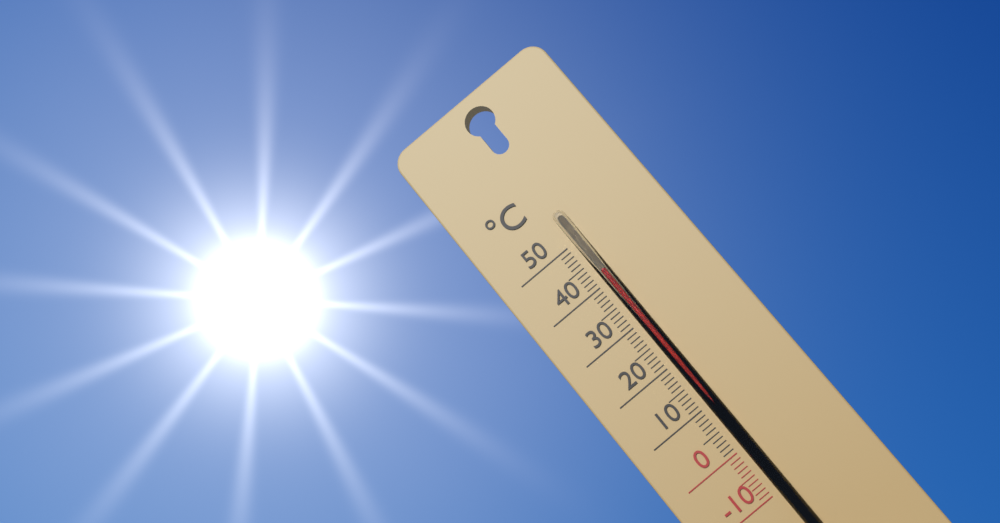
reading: 42 °C
